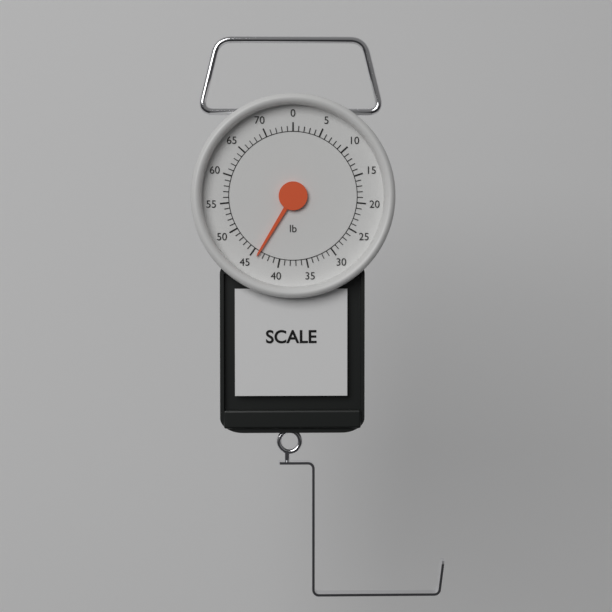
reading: 44 lb
